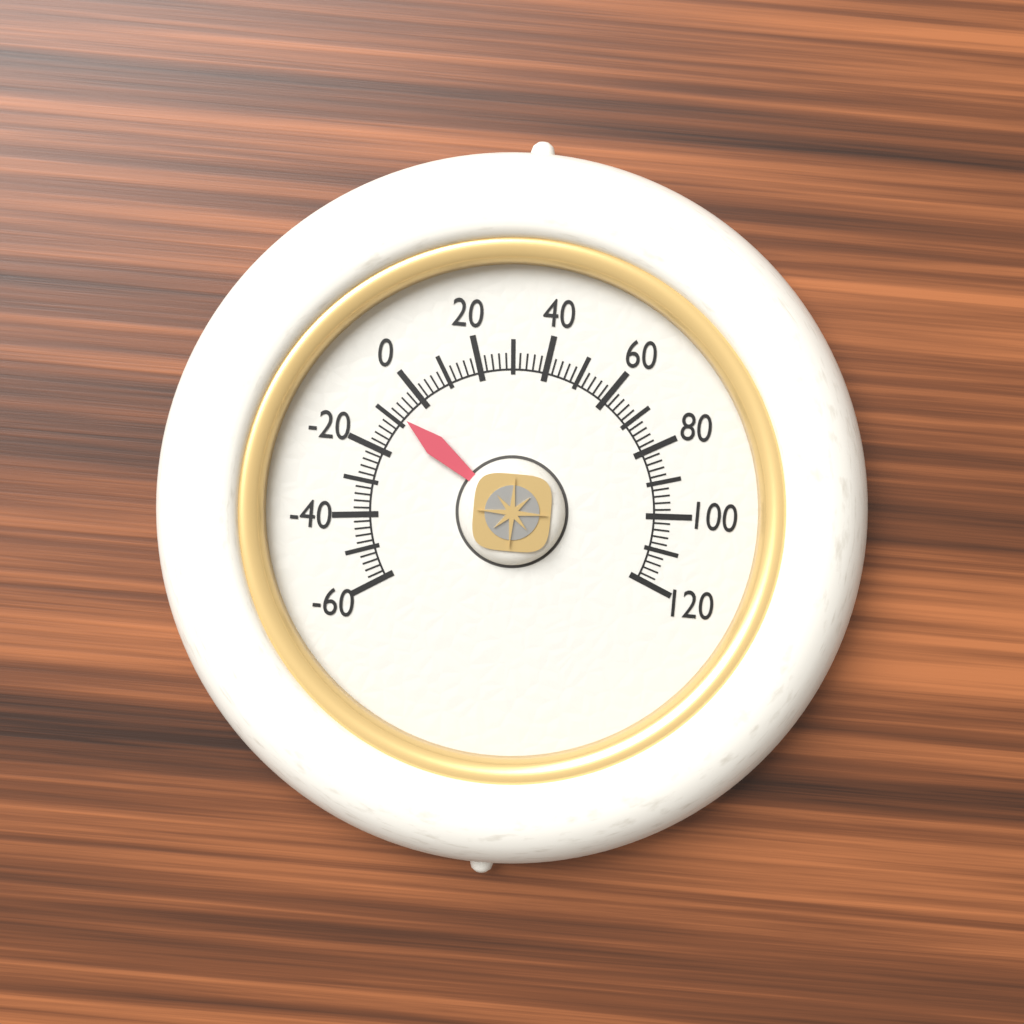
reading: -8 (no unit)
